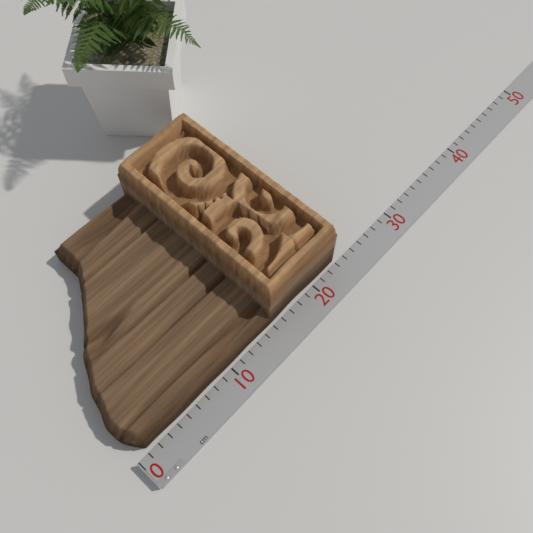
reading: 23 cm
